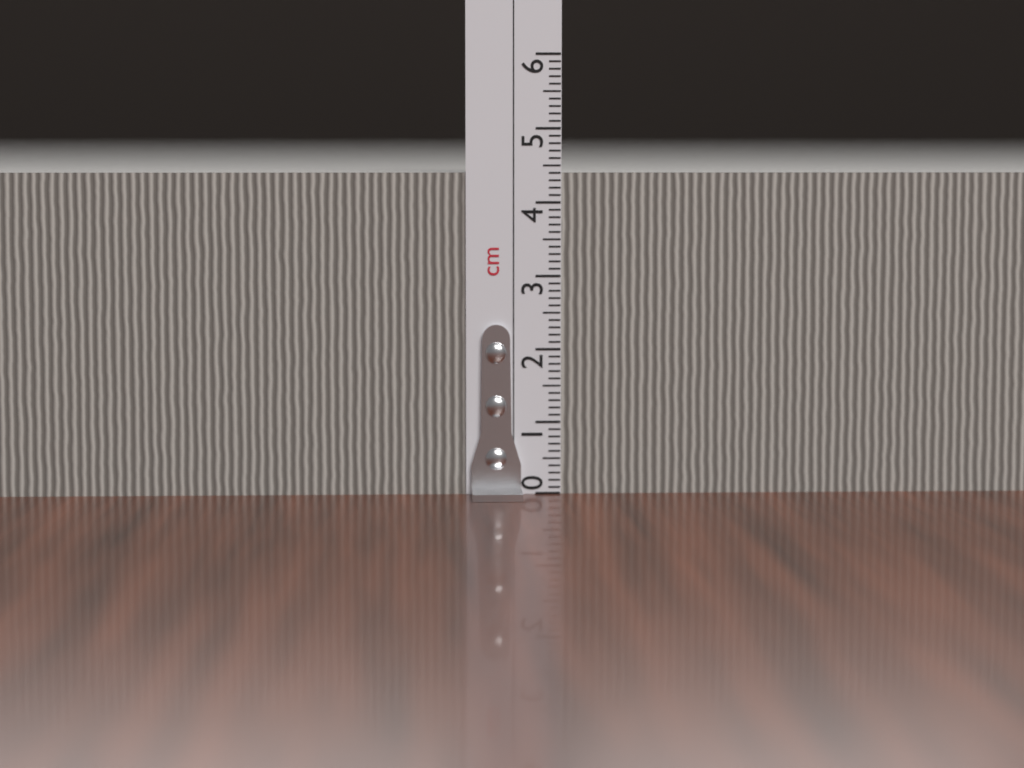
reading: 4.4 cm
